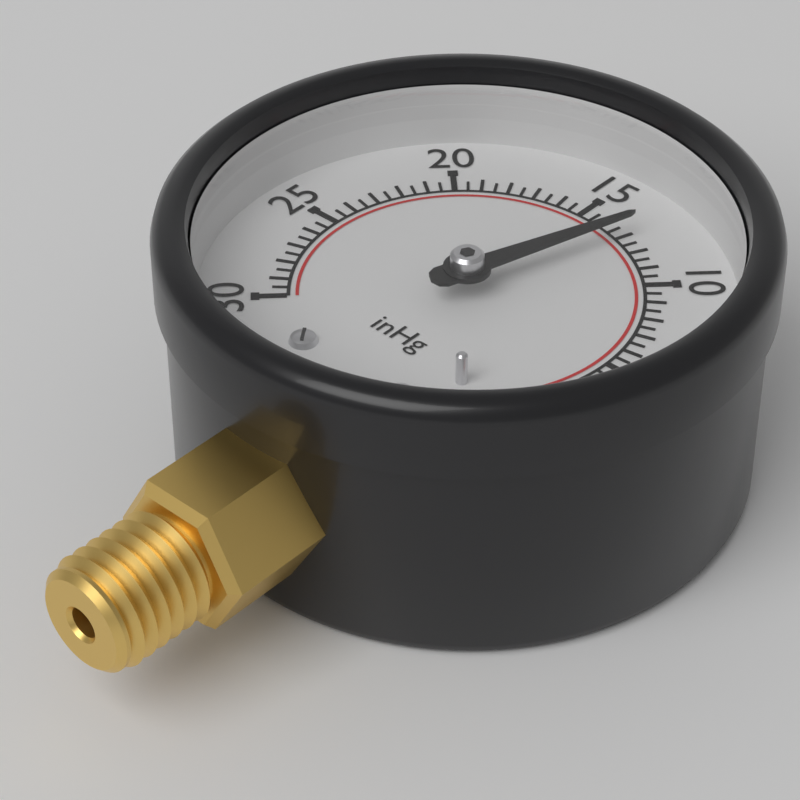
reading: 13.0 inHg
